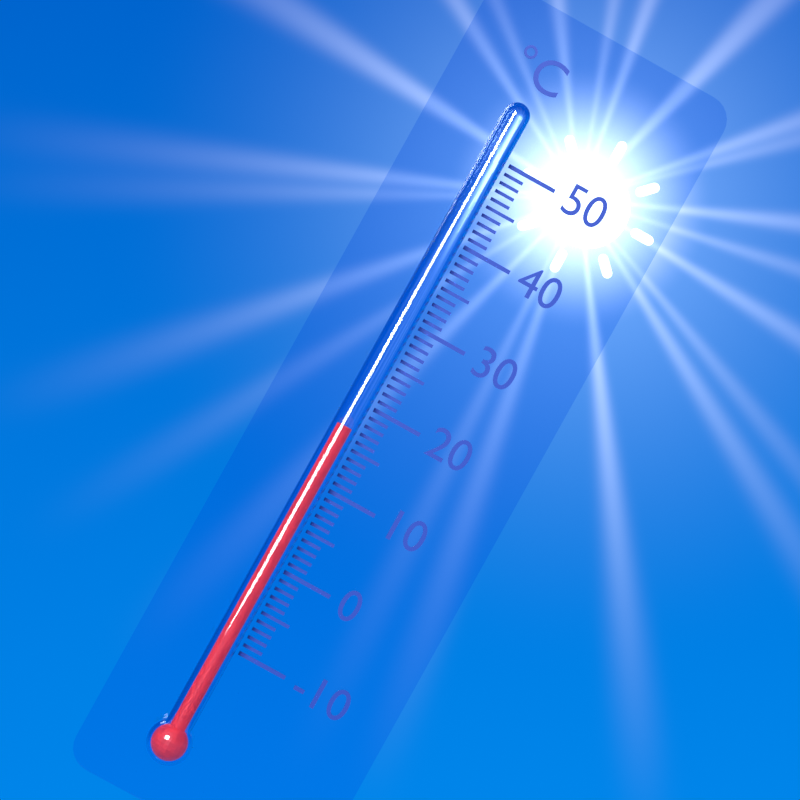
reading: 17 °C
